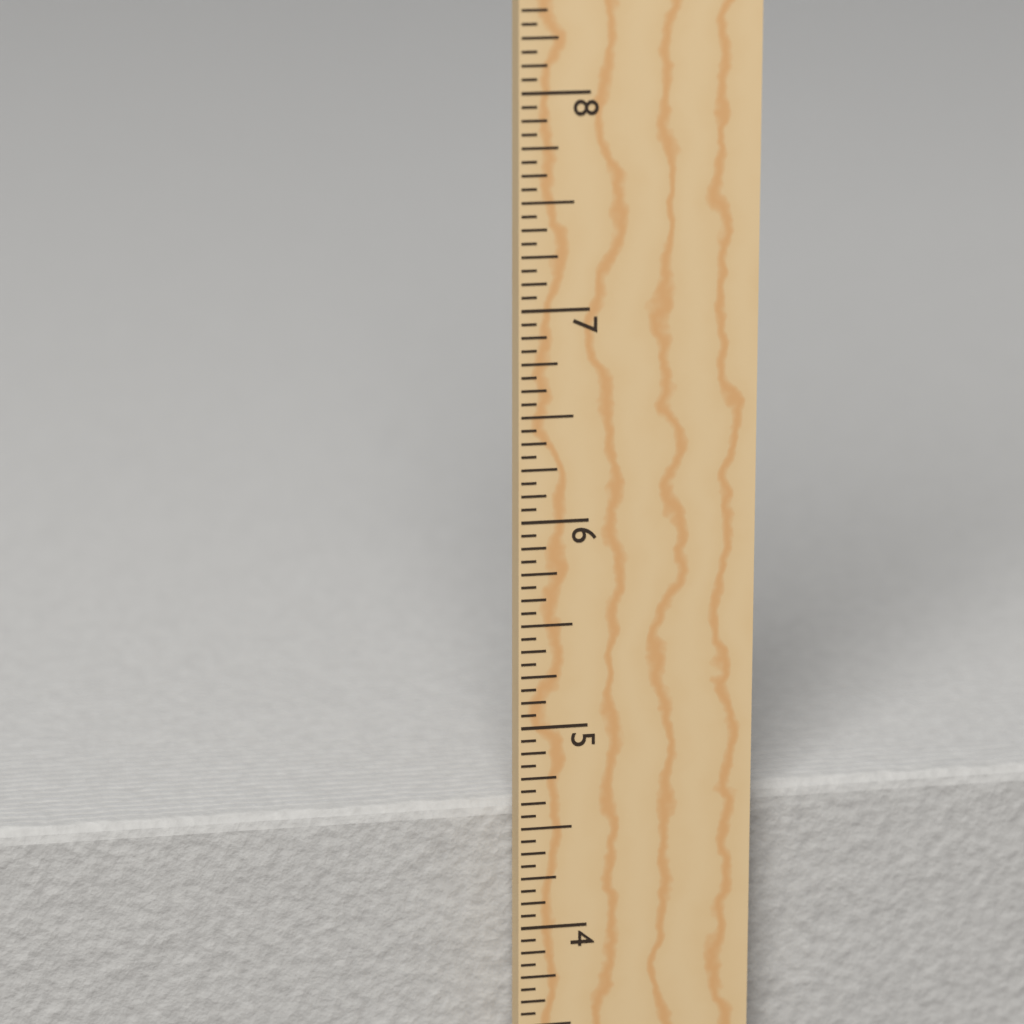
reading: 4.5625 in
